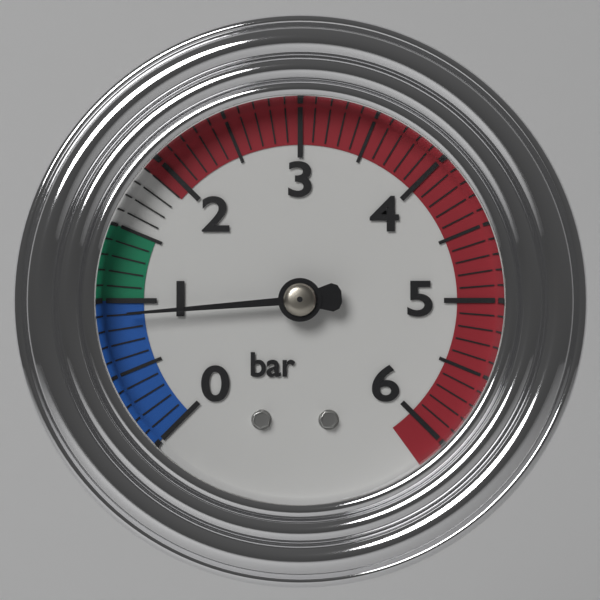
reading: 0.9 bar
